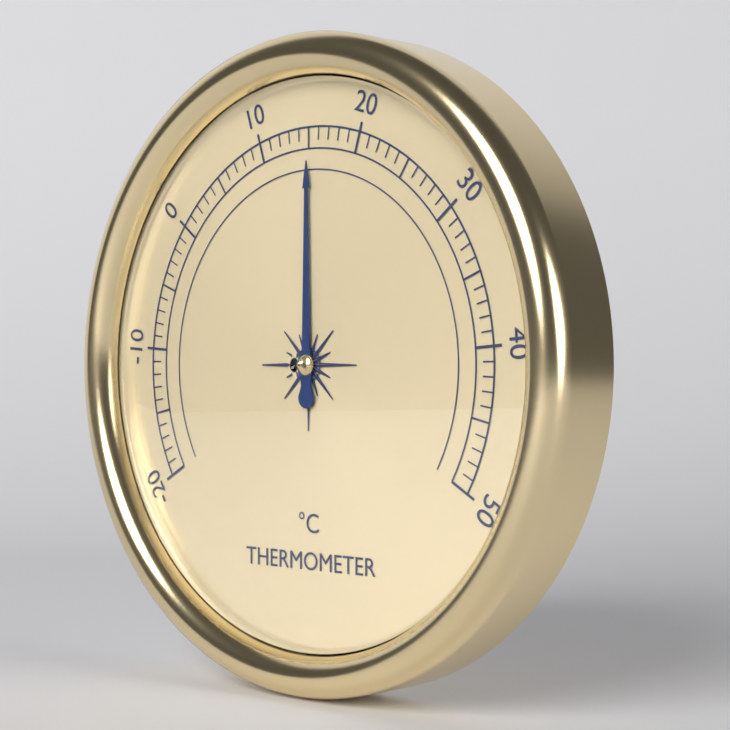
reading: 15 °C
